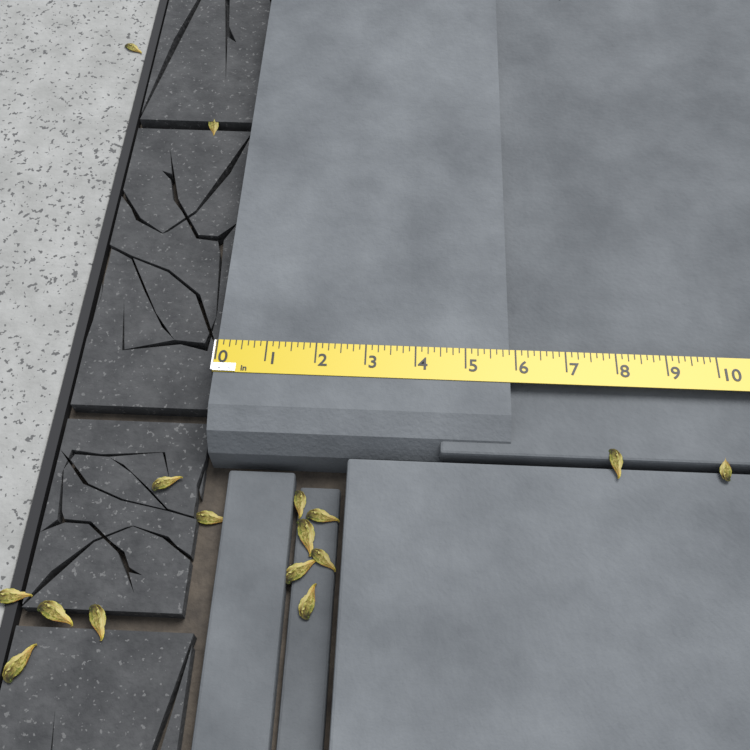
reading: 5.875 in
